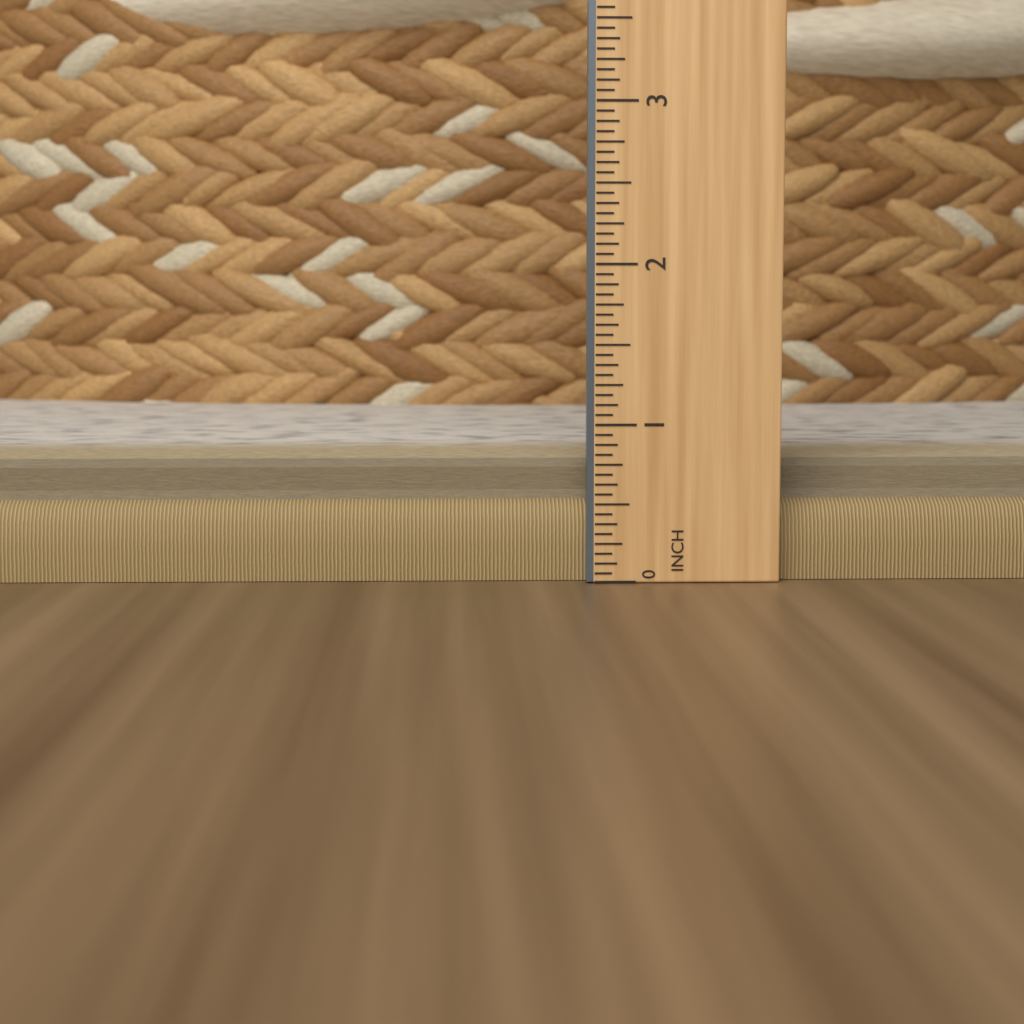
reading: 0.7500 in
